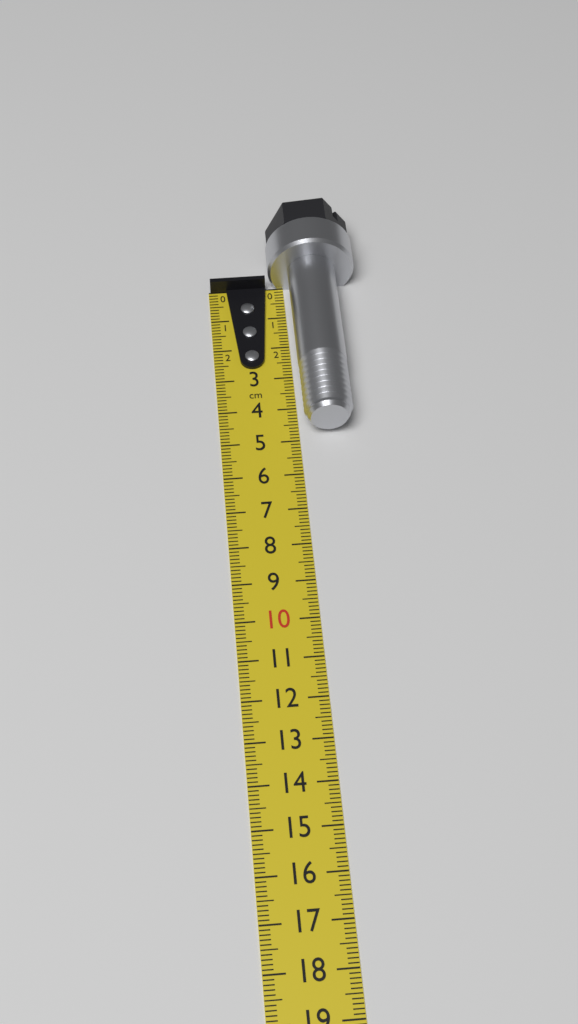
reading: 4.8 cm
